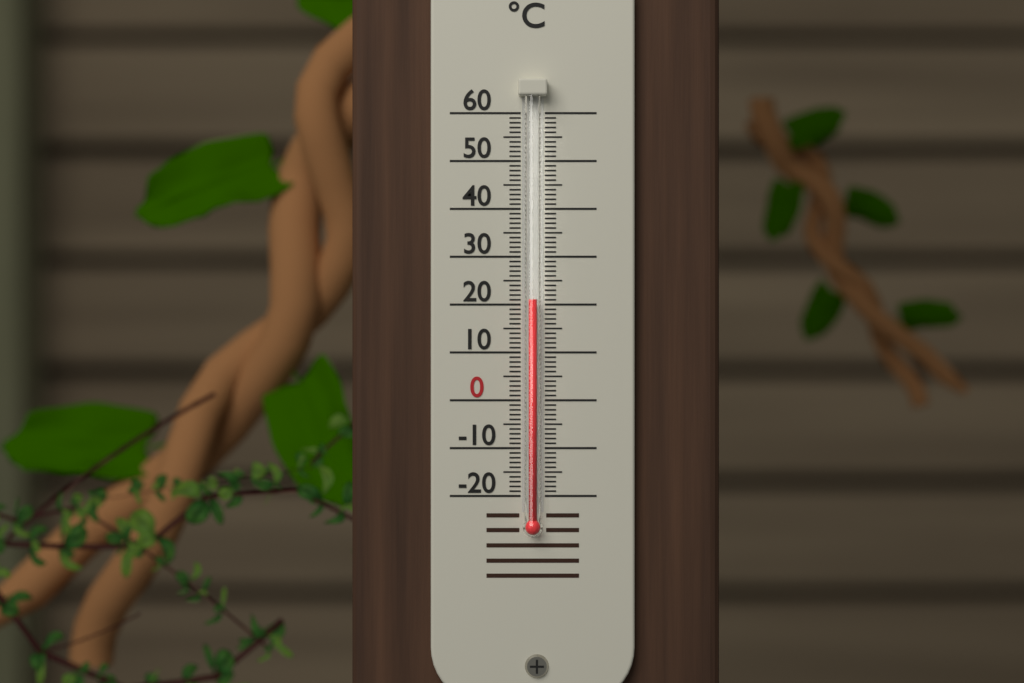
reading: 21 °C
